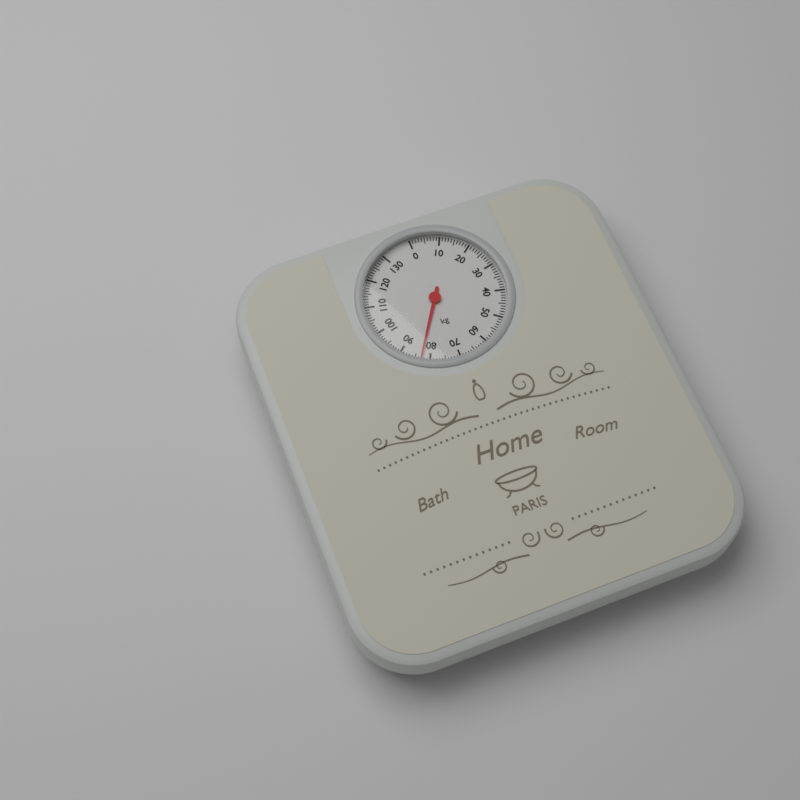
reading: 83 kg
